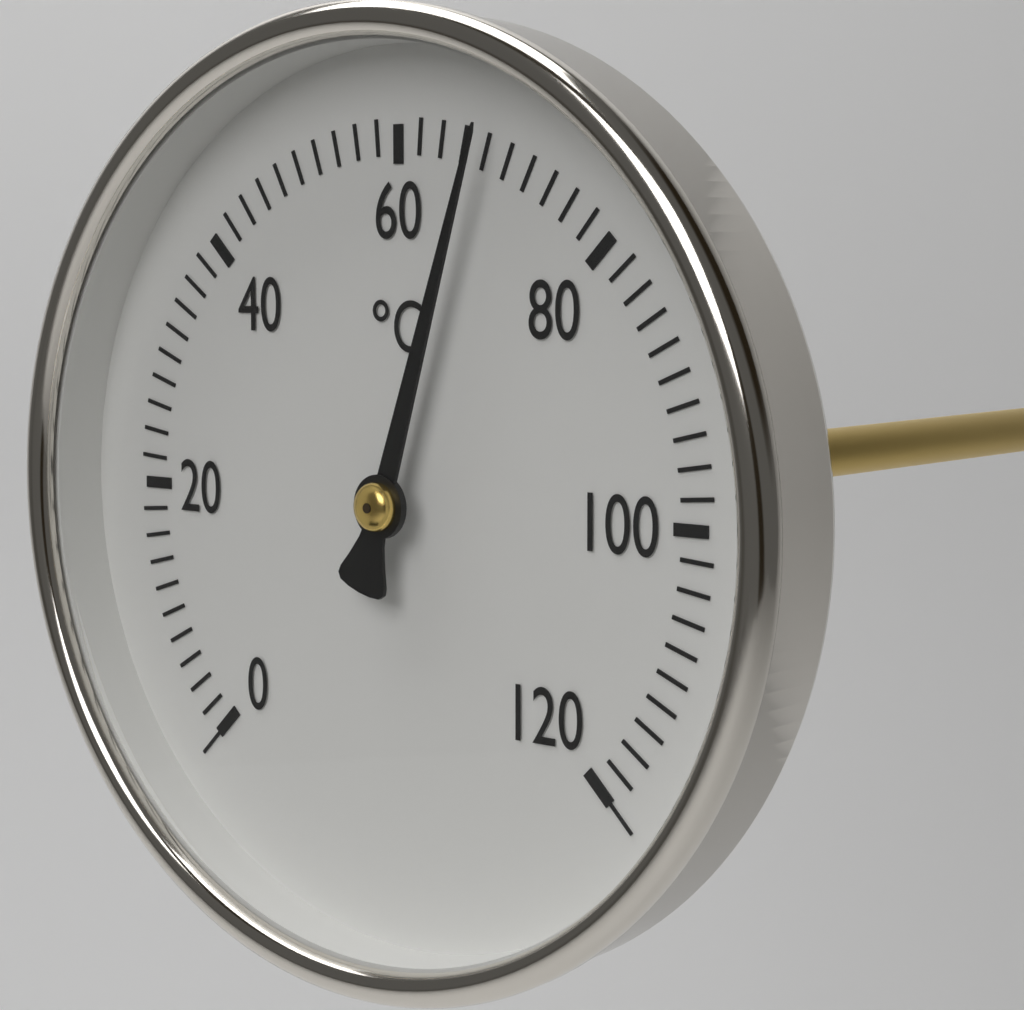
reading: 68 °C
